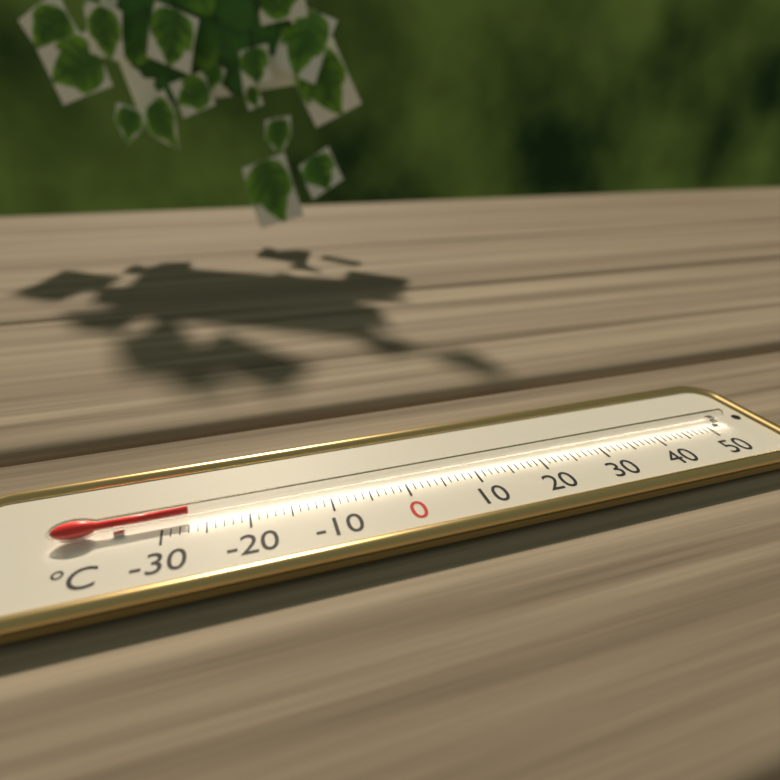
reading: -27 °C
